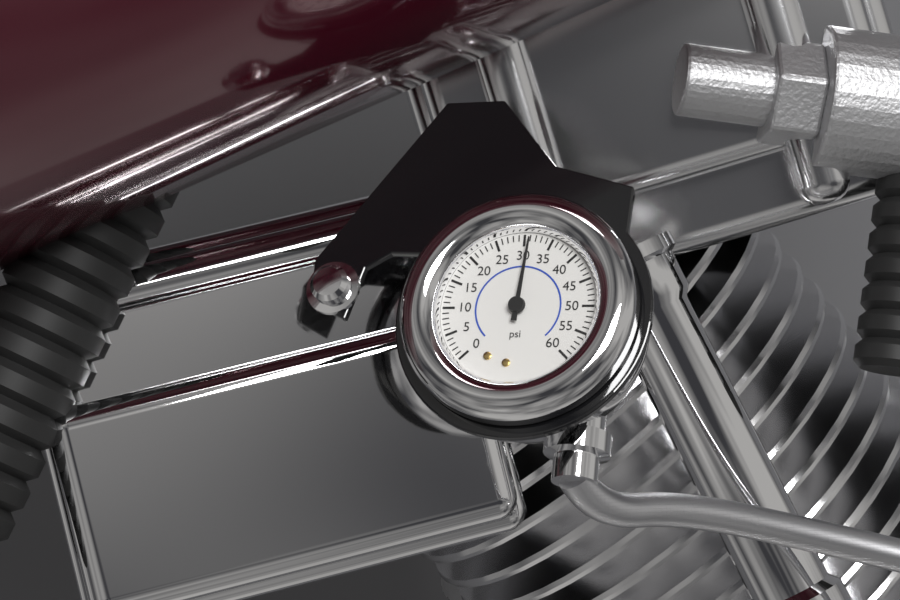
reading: 31 psi
